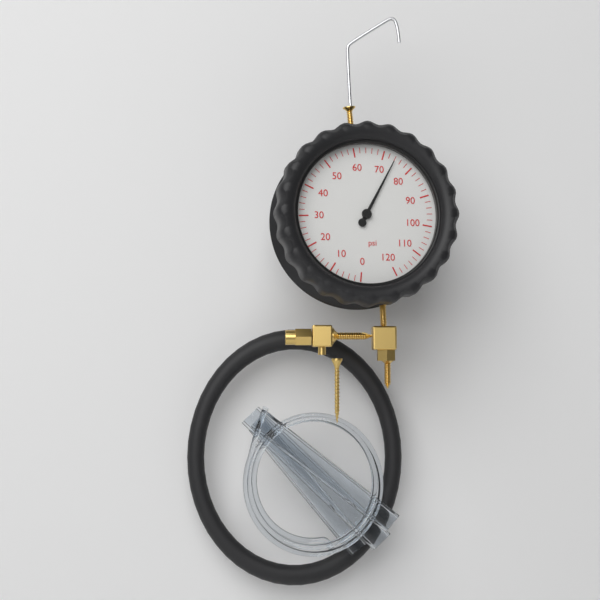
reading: 74 psi
